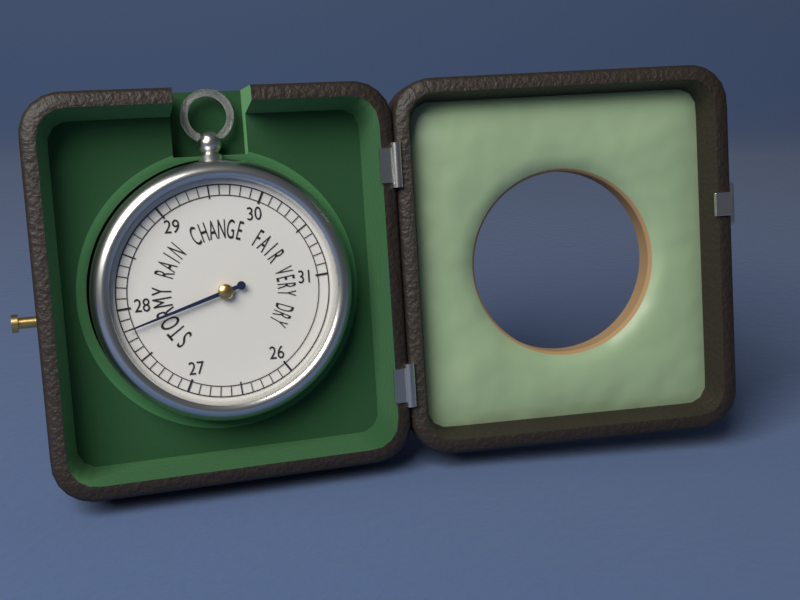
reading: 27.8 (no unit)
